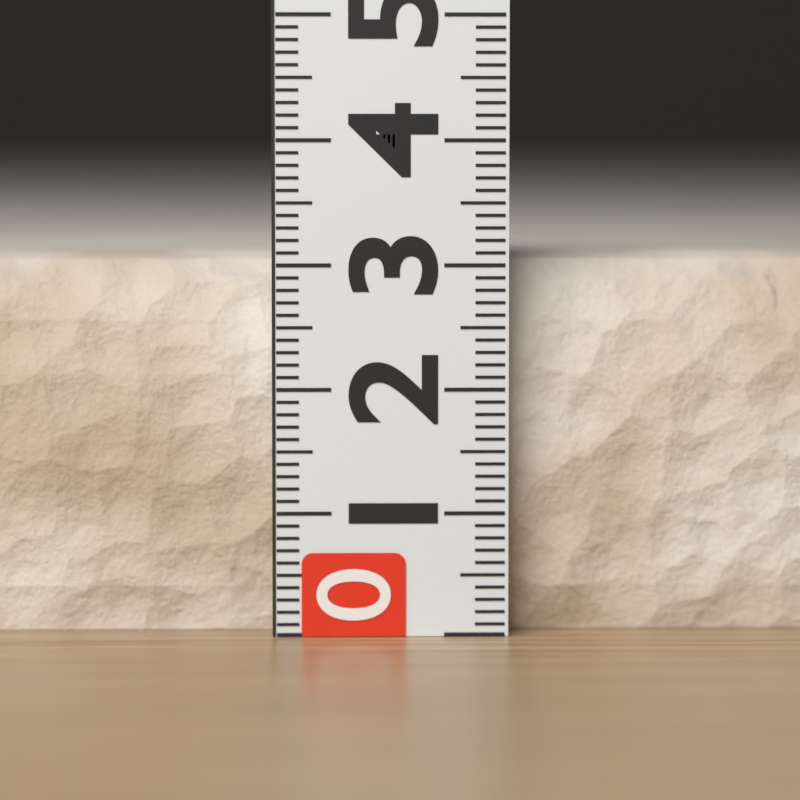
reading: 3.1 (no unit)
